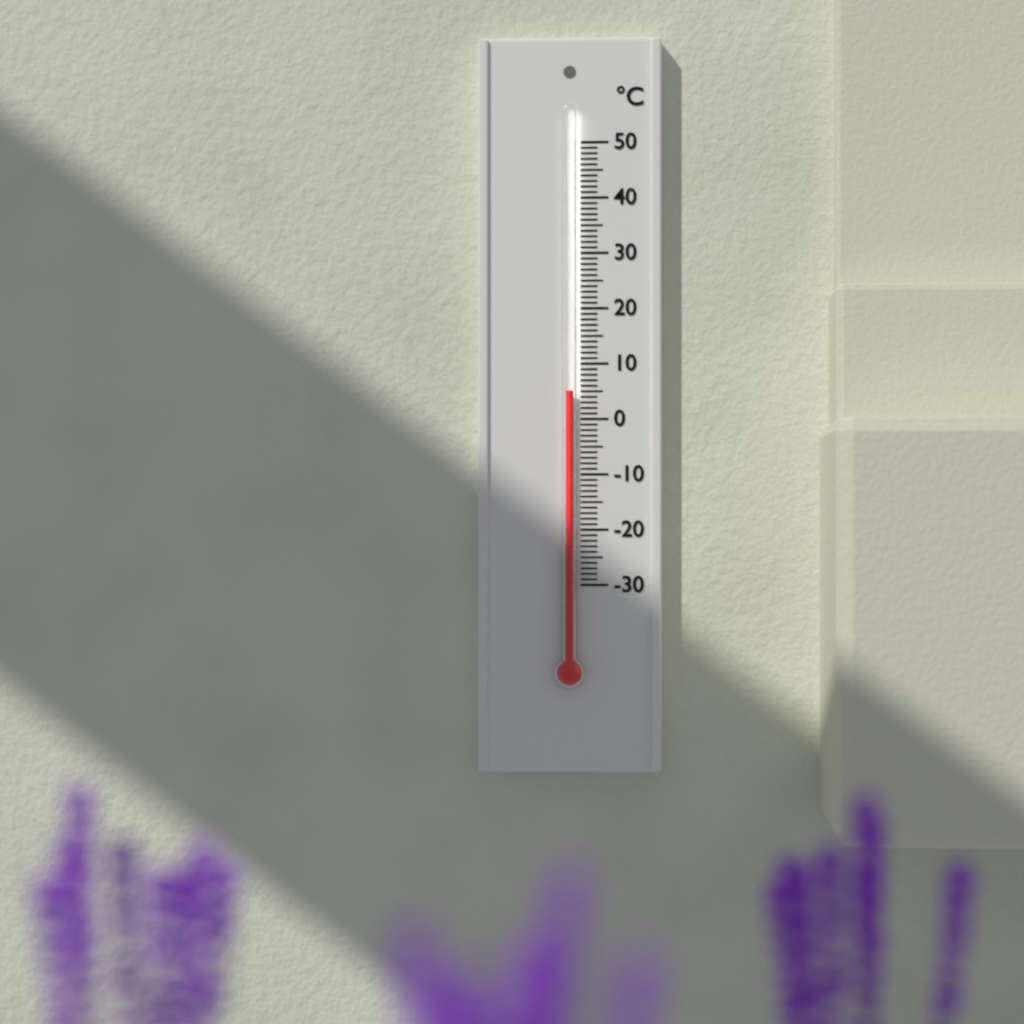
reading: 5 °C
